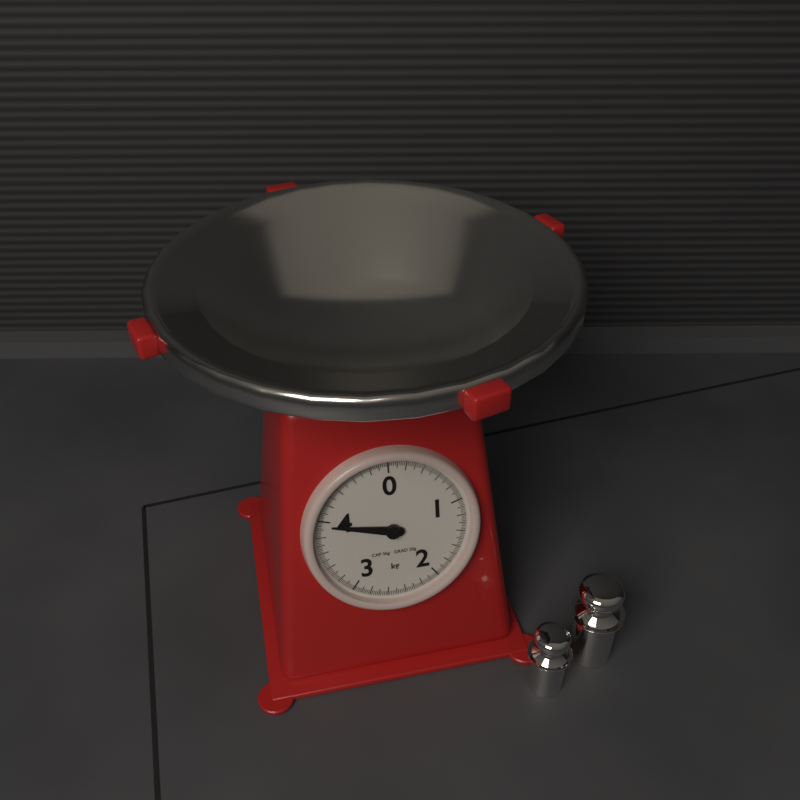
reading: 3.94 kg
